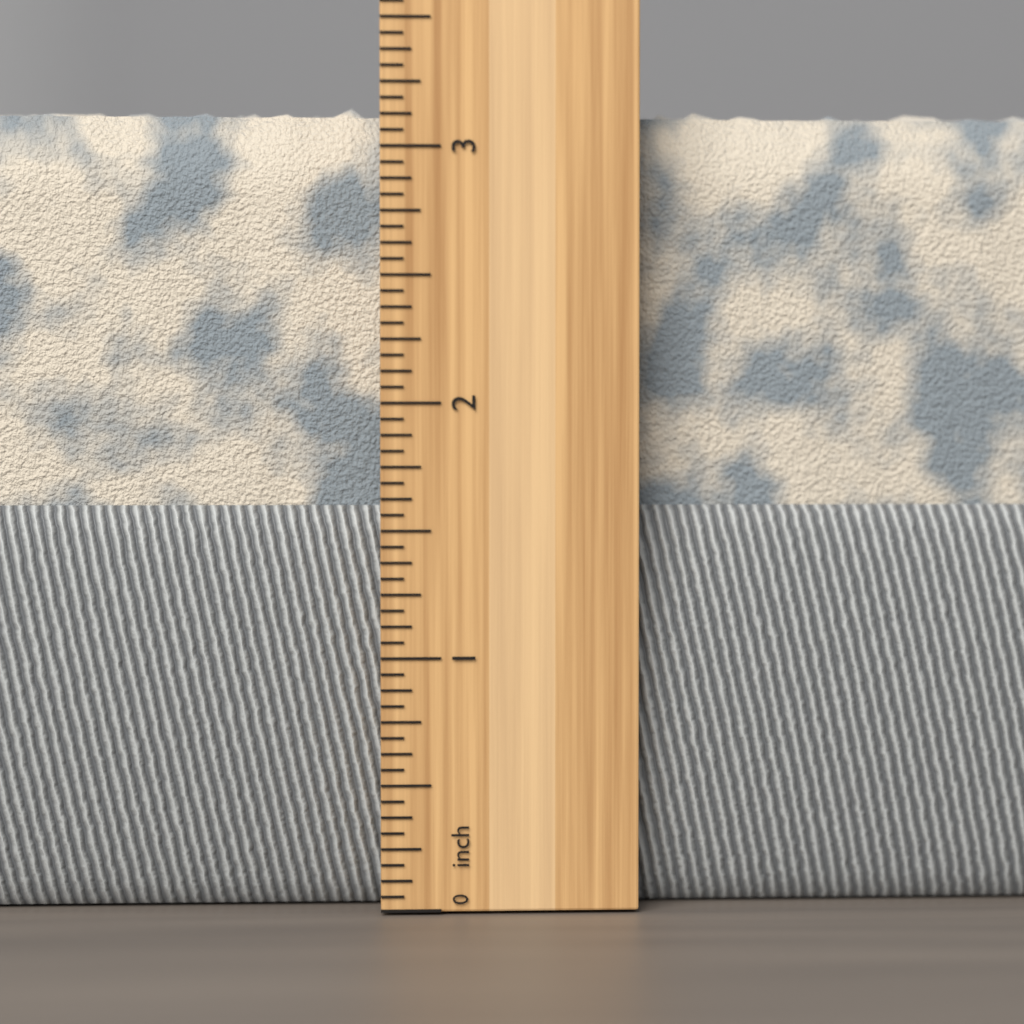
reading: 3.1875 inch
